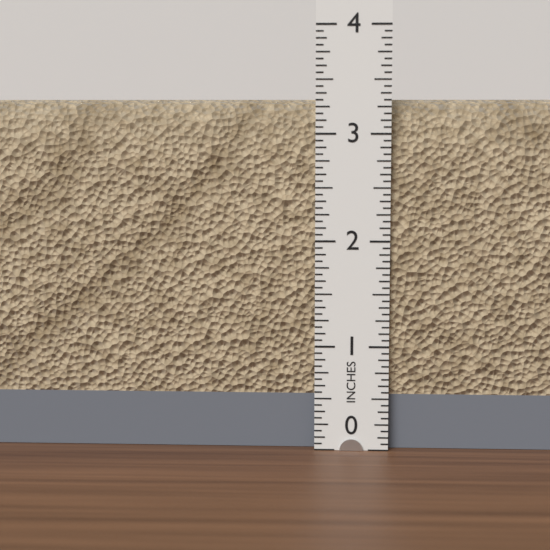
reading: 3.3125 in
